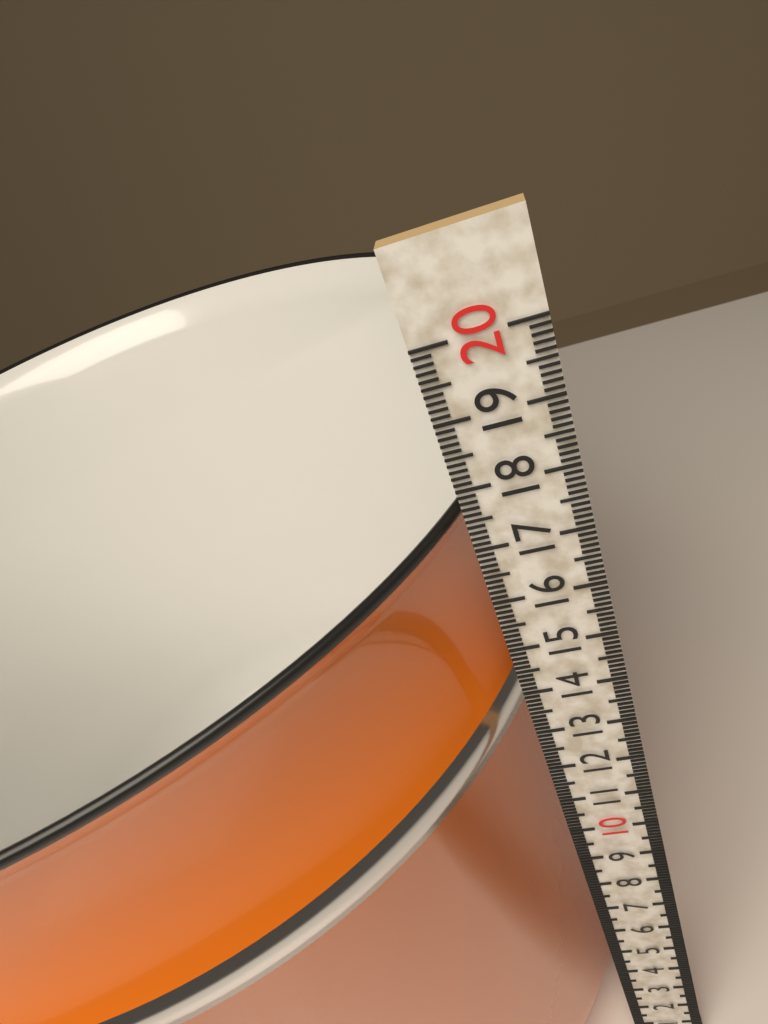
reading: 17.6 cm
